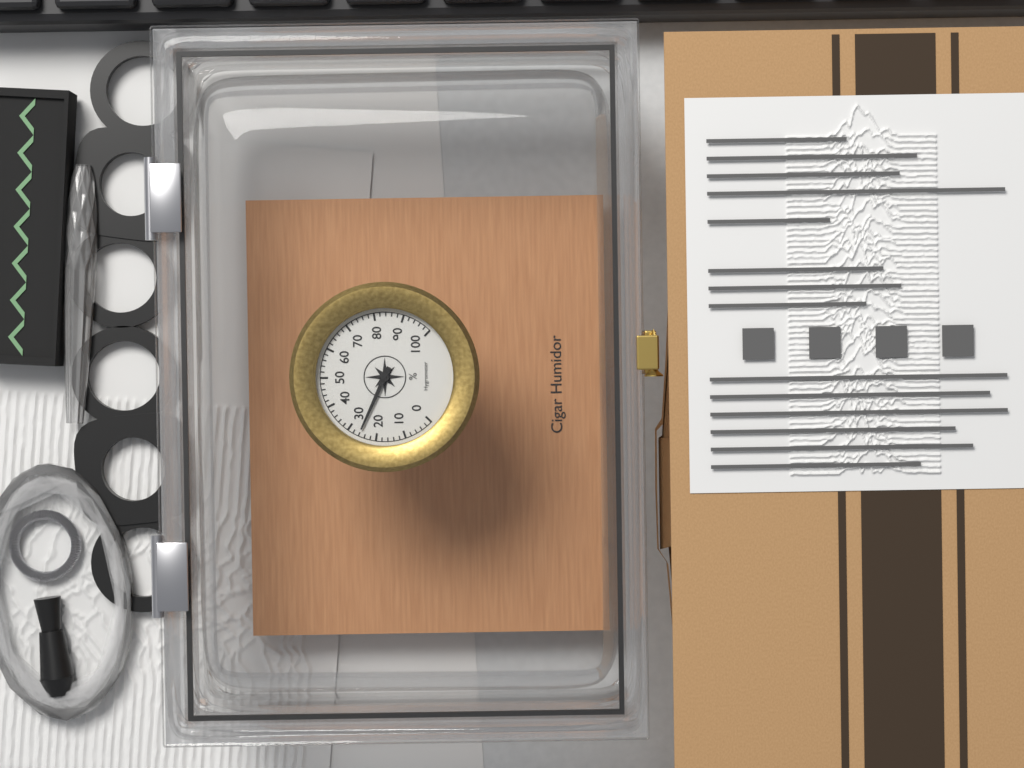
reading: 26 %
